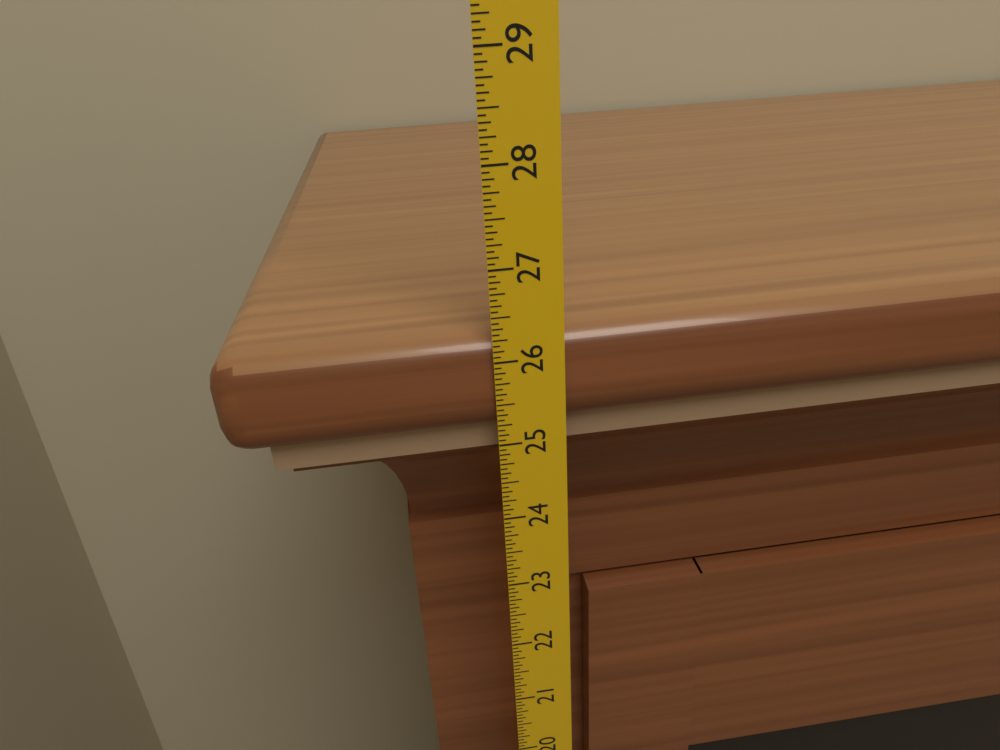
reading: 26.2500 in
